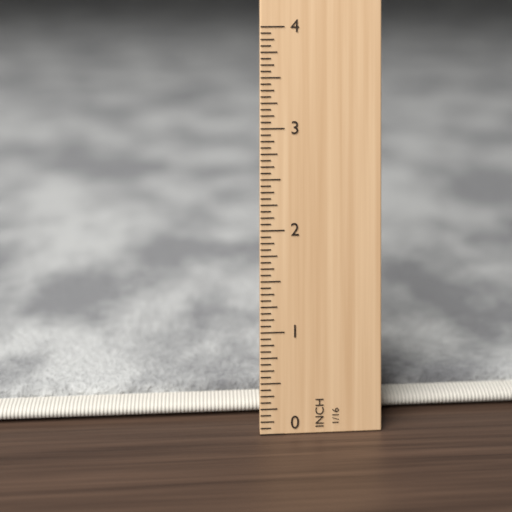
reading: 0.2500 in
